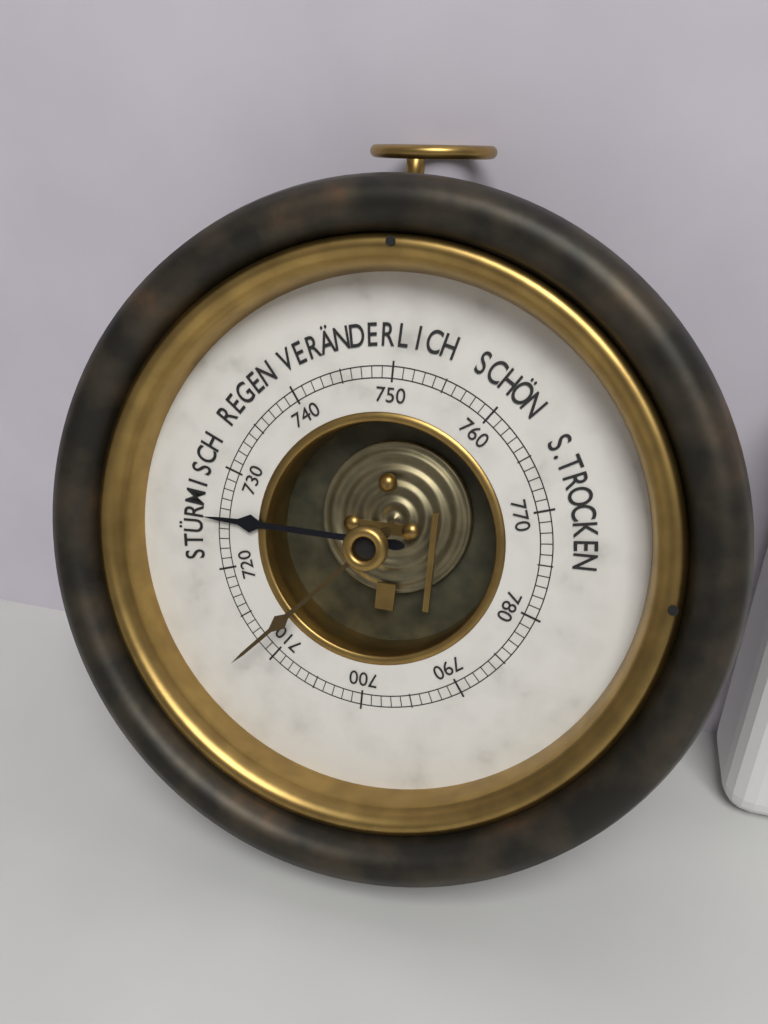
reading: 725 mmHg
